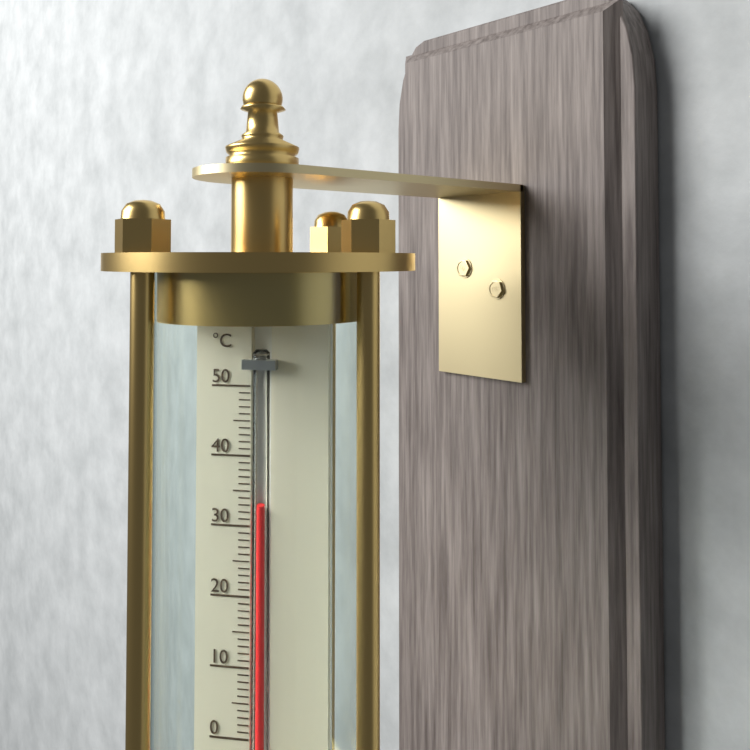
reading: 33 °C
